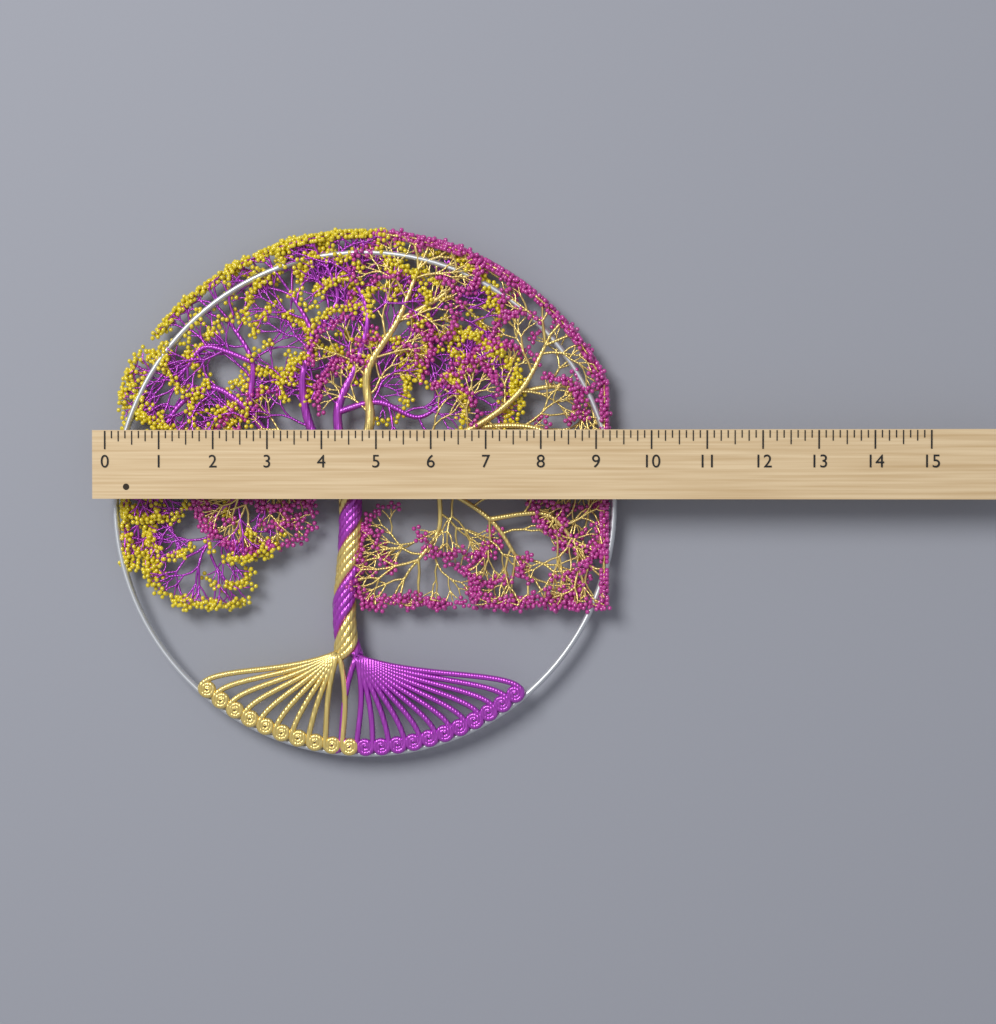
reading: 9.375 (no unit)
